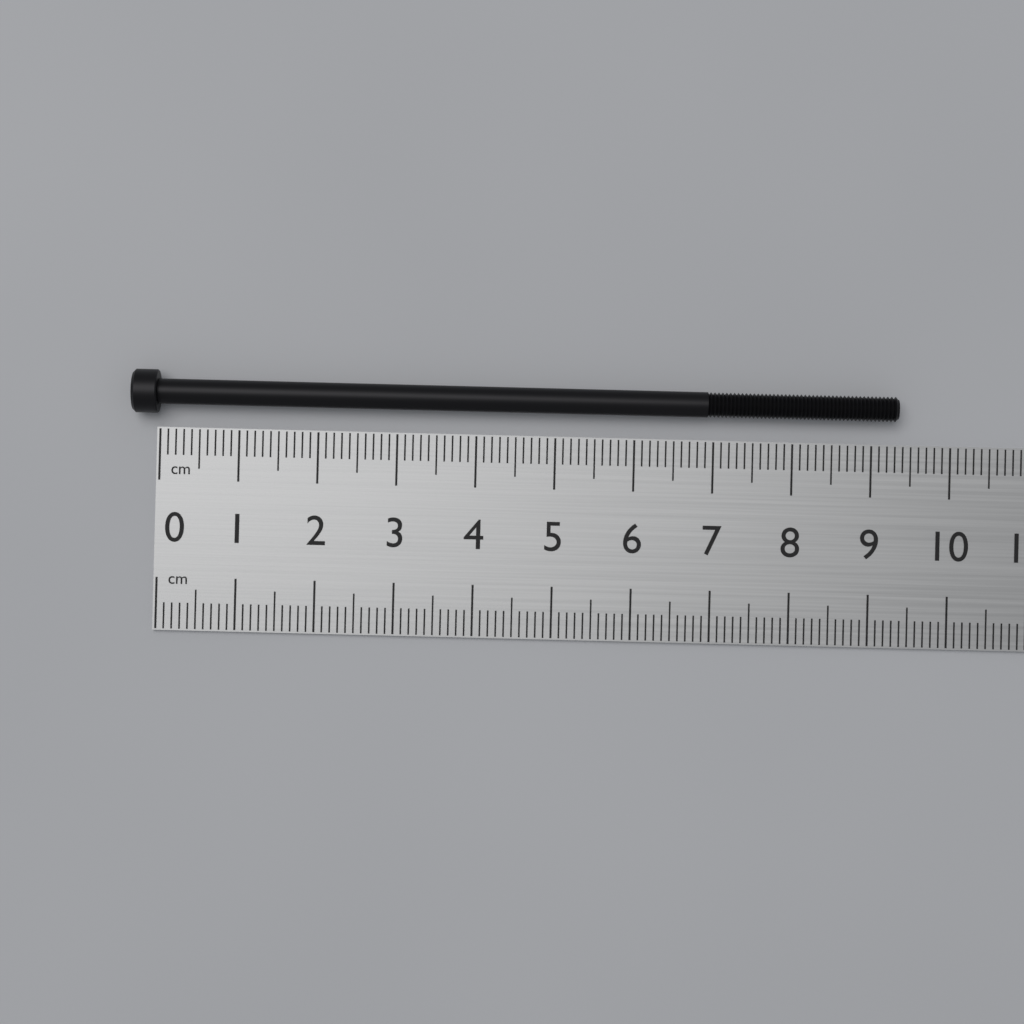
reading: 9.3 cm
